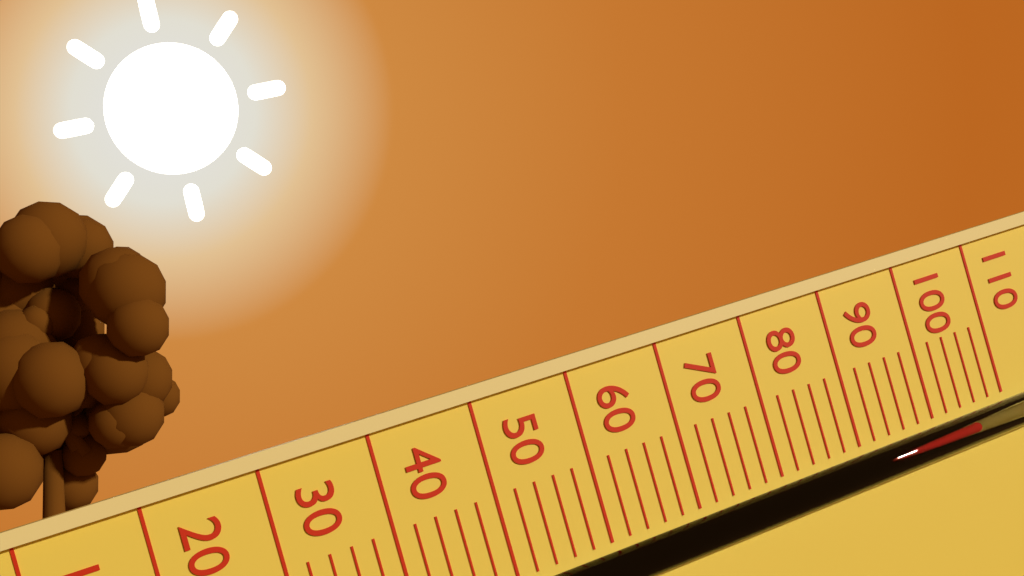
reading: 104 (no unit)
